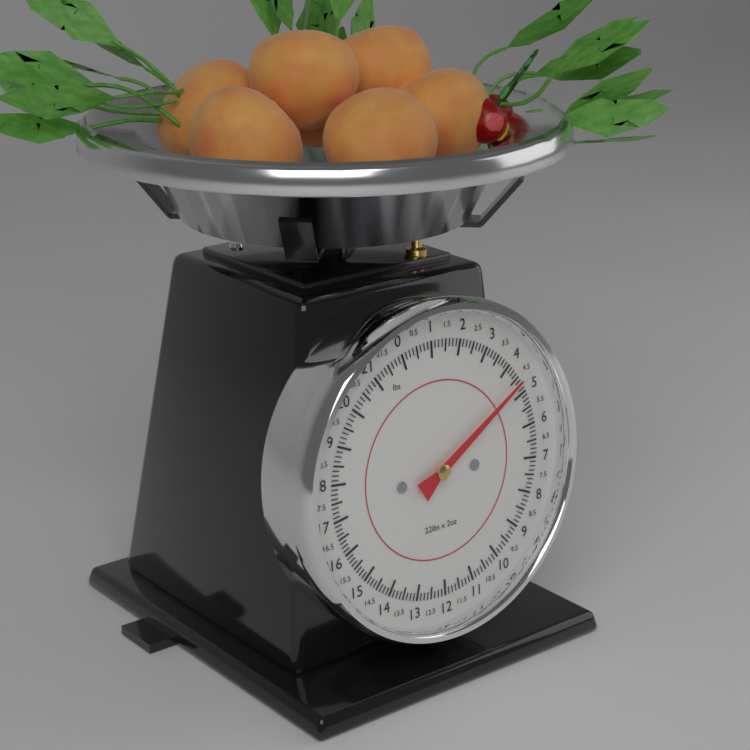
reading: 4.625 lbs
